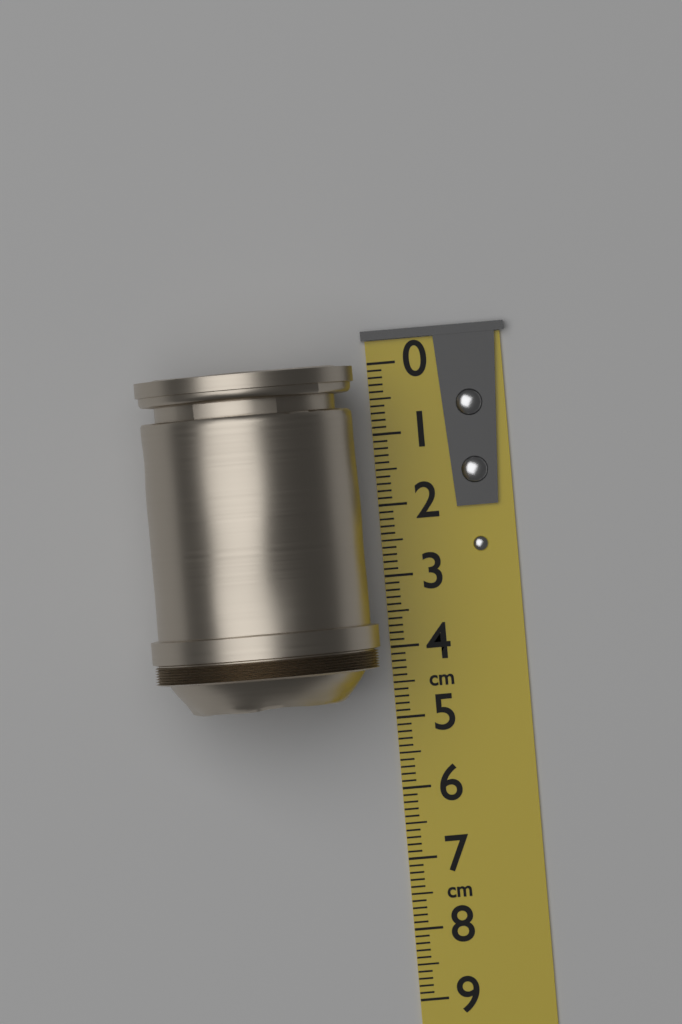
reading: 4.7 cm
